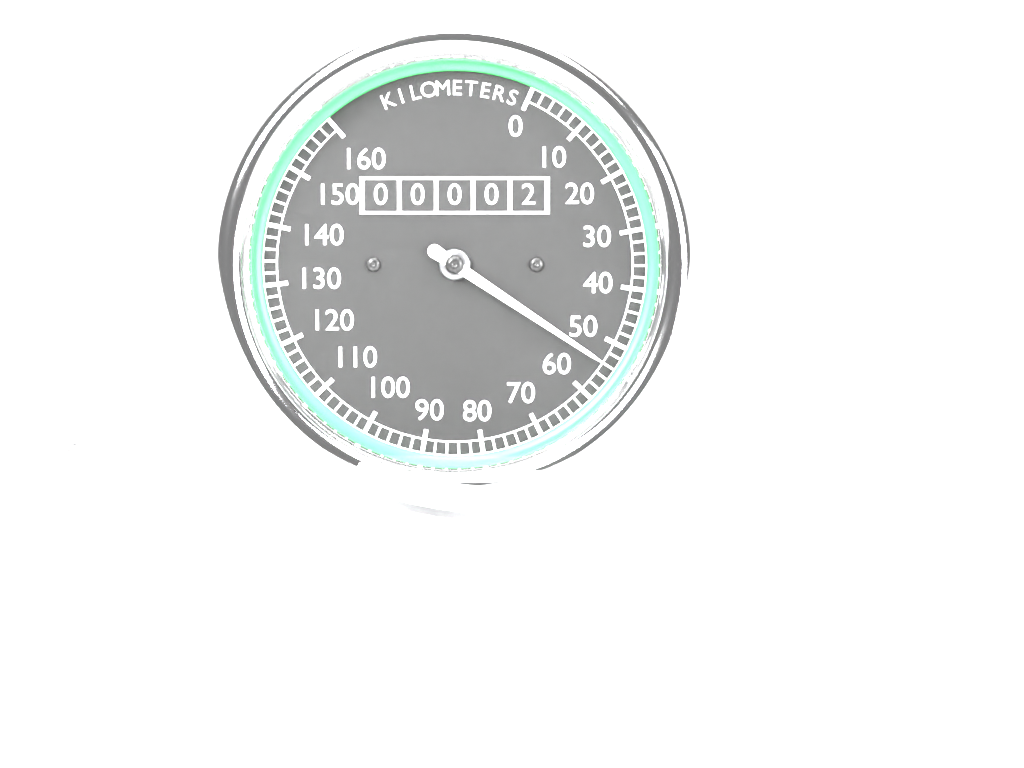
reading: 54 km/h
